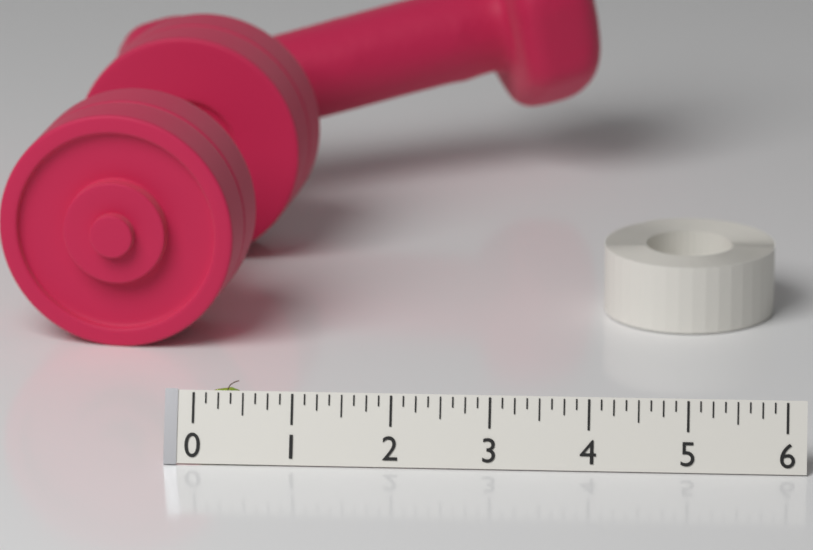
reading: 0.625 (no unit)
